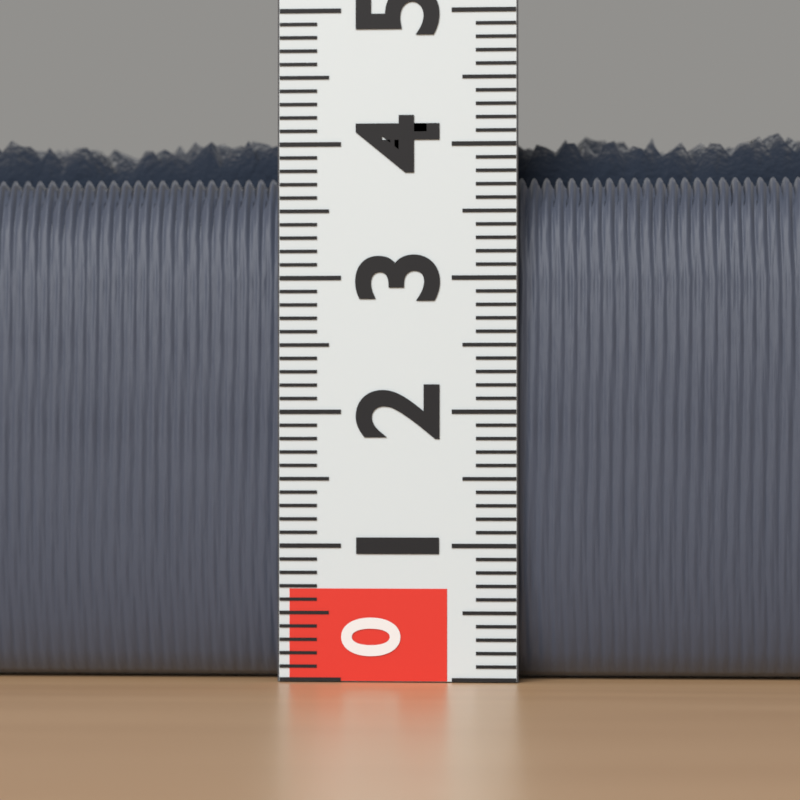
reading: 4.2 (no unit)
